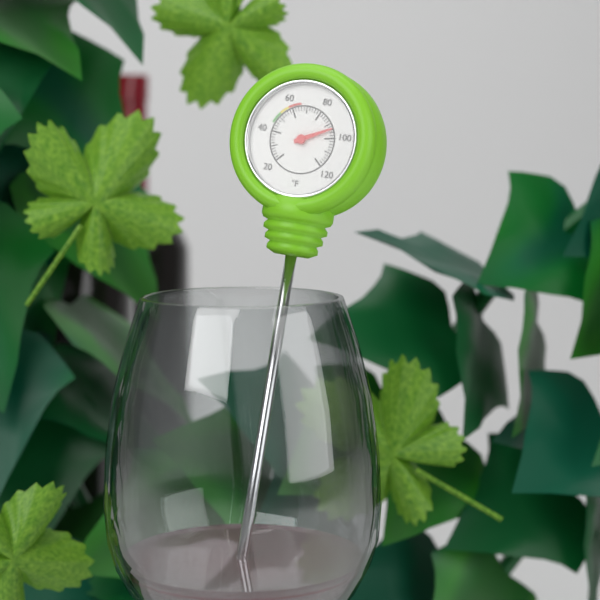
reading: 94 °F
